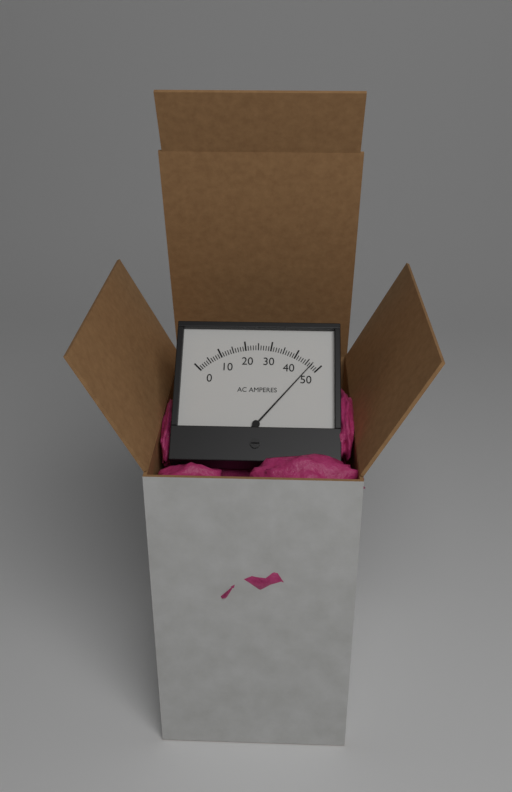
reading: 47 A
